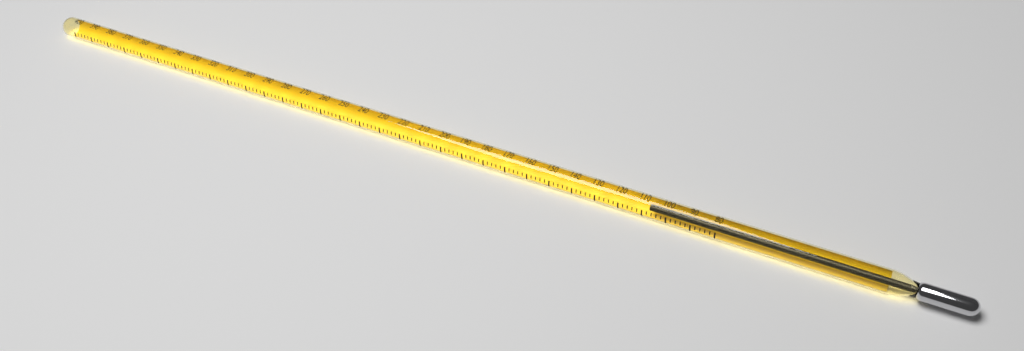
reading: 108 (no unit)
